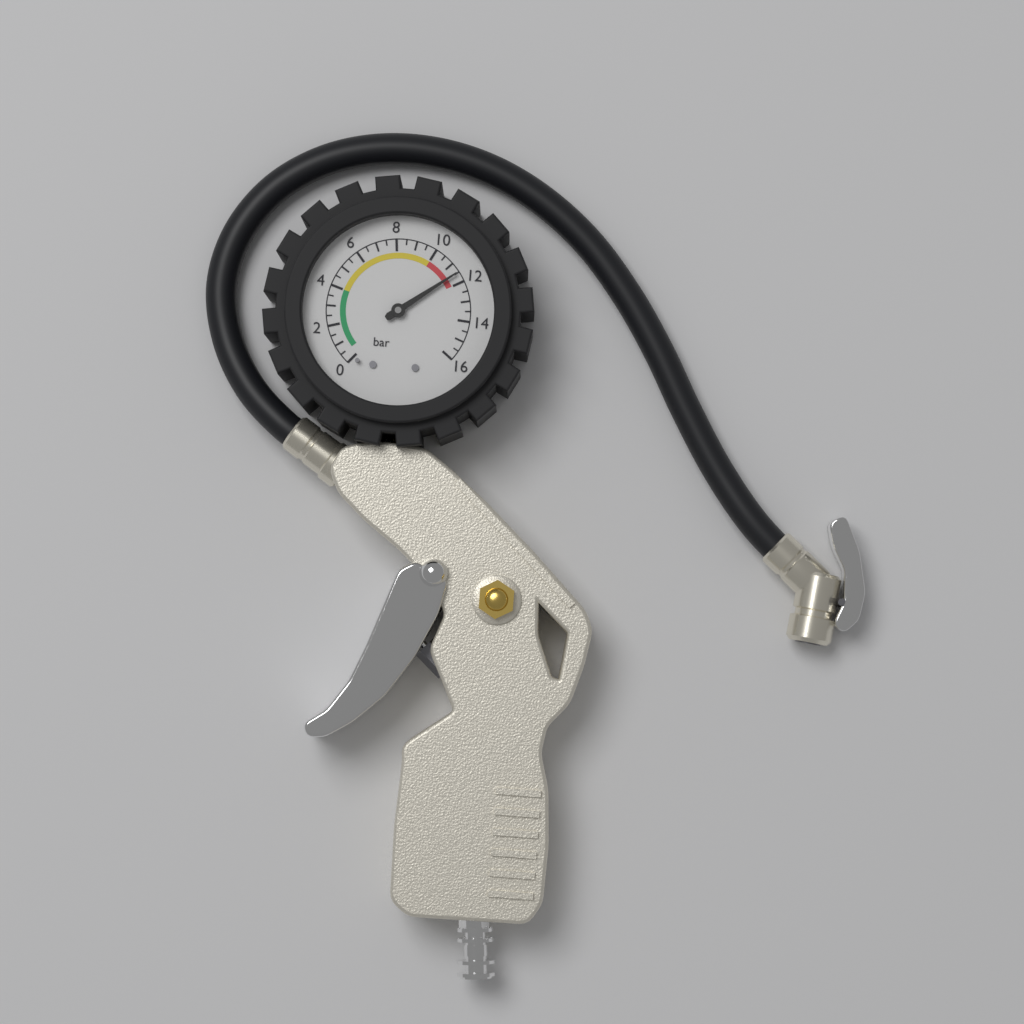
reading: 11.5 bar
